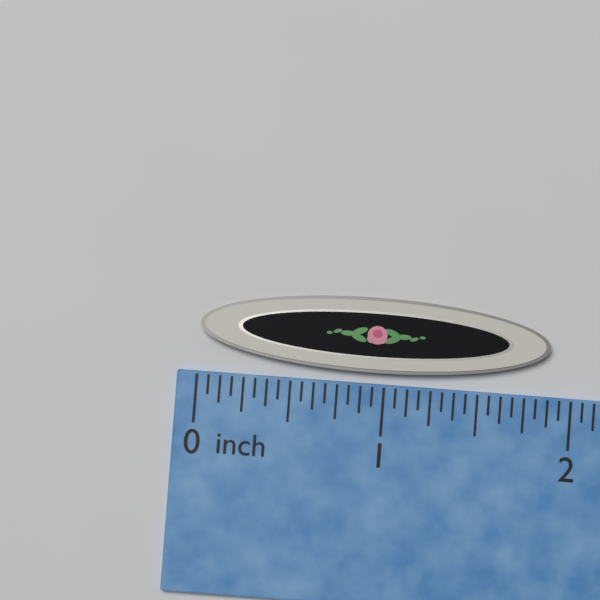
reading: 1.8750 inch
